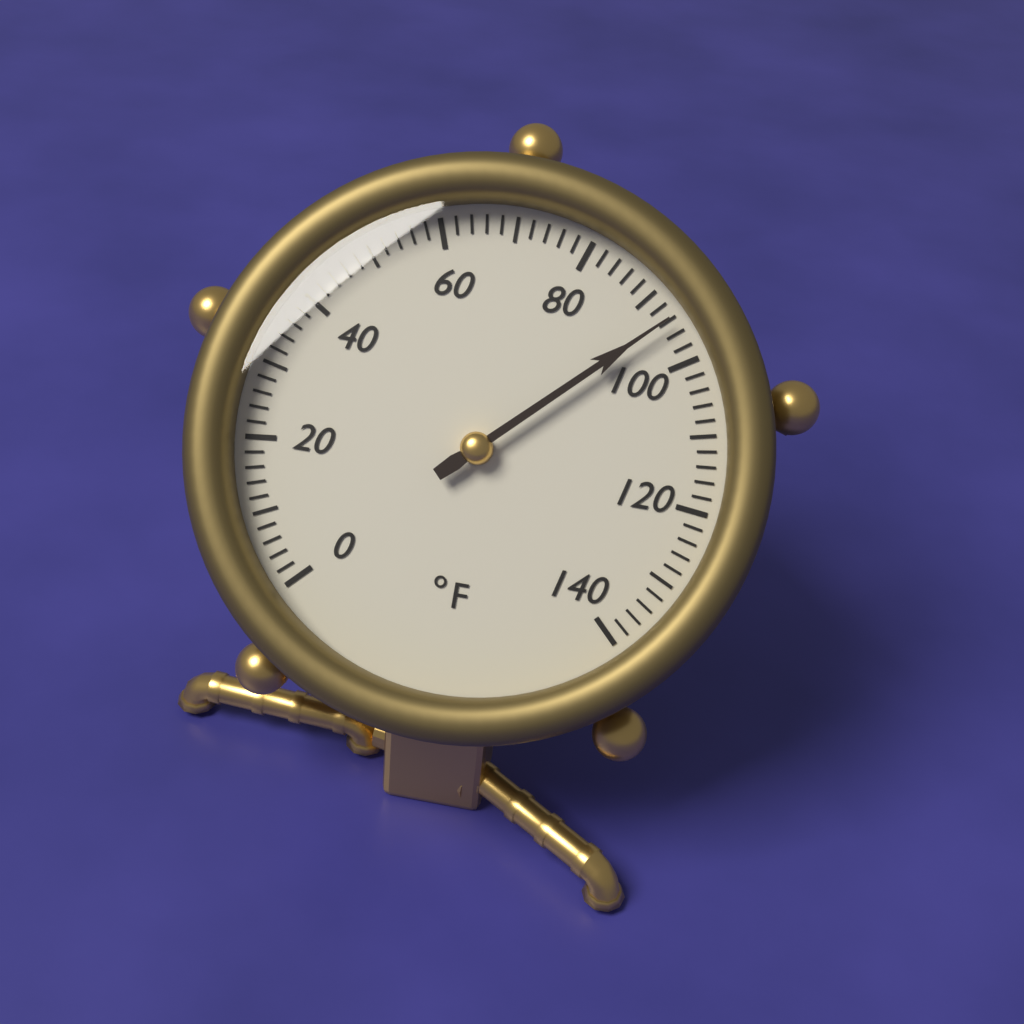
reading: 94 °F
